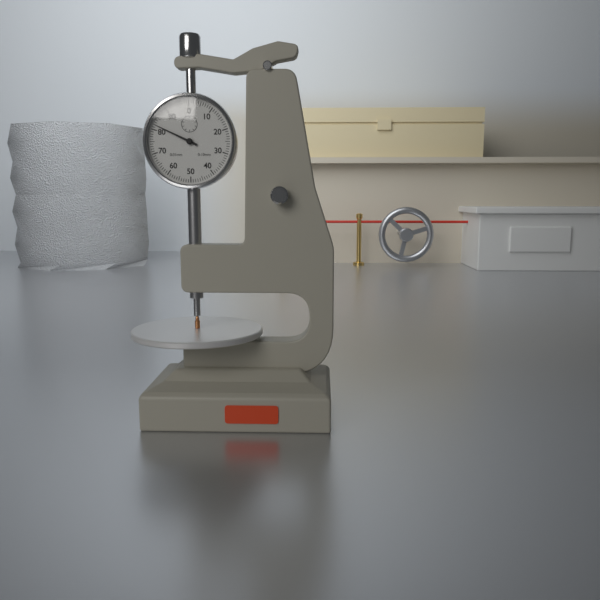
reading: 0.82 mm
